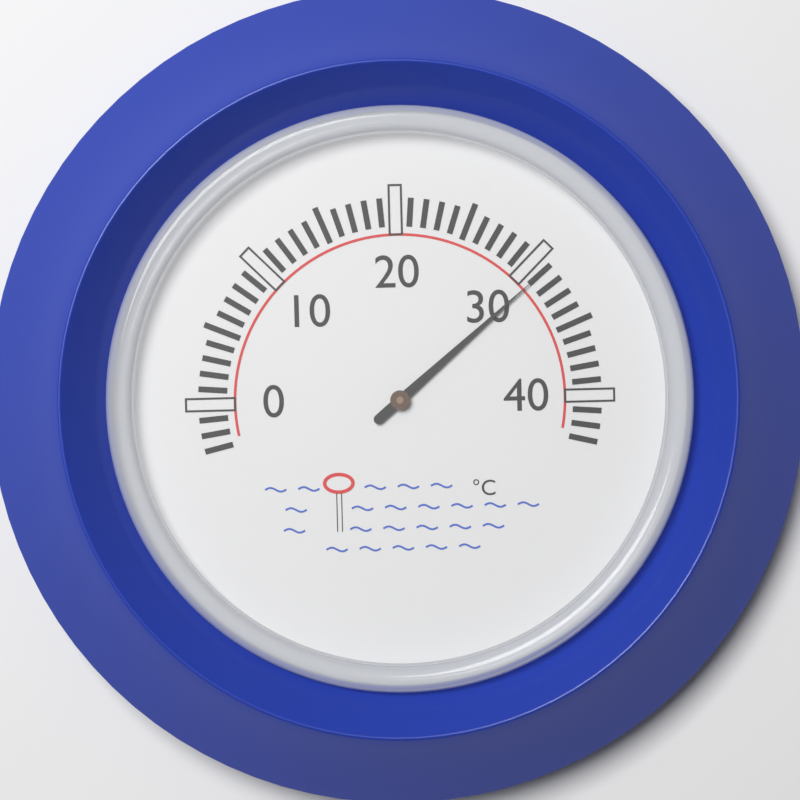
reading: 31 °C
